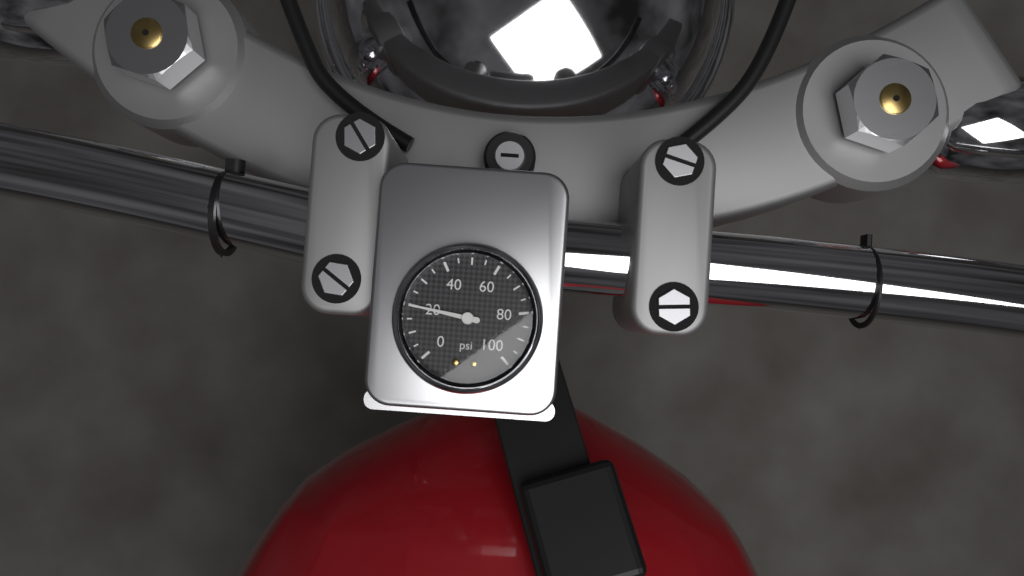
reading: 20 psi
